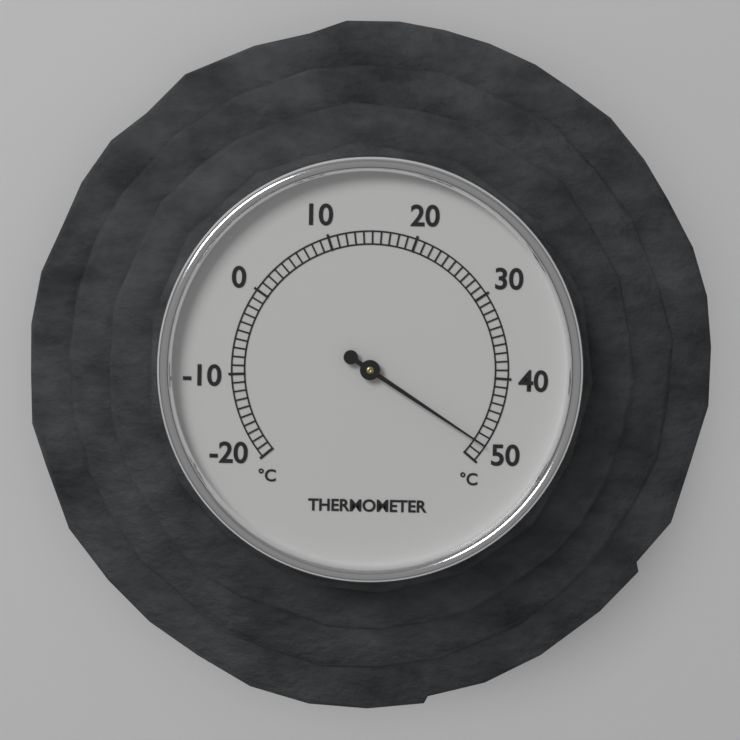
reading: 48 °C
